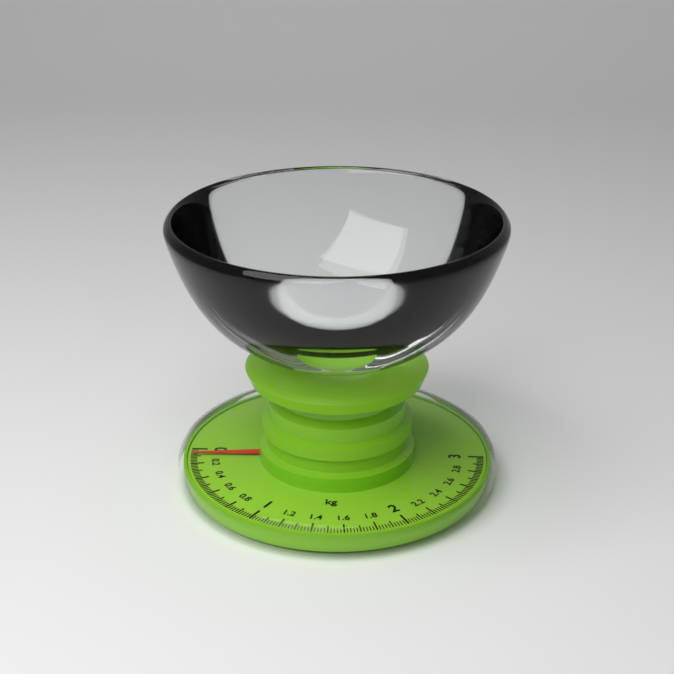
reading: 0.08 kg
